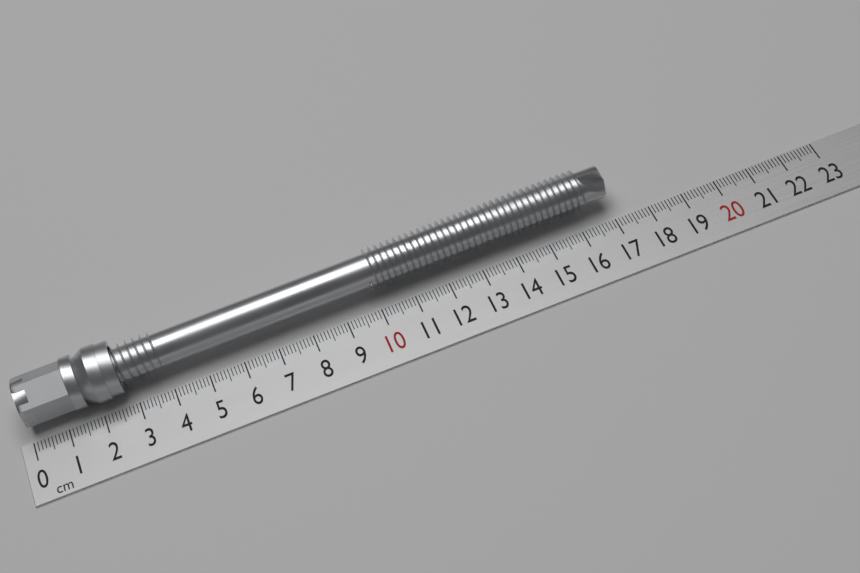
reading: 17.1 cm
